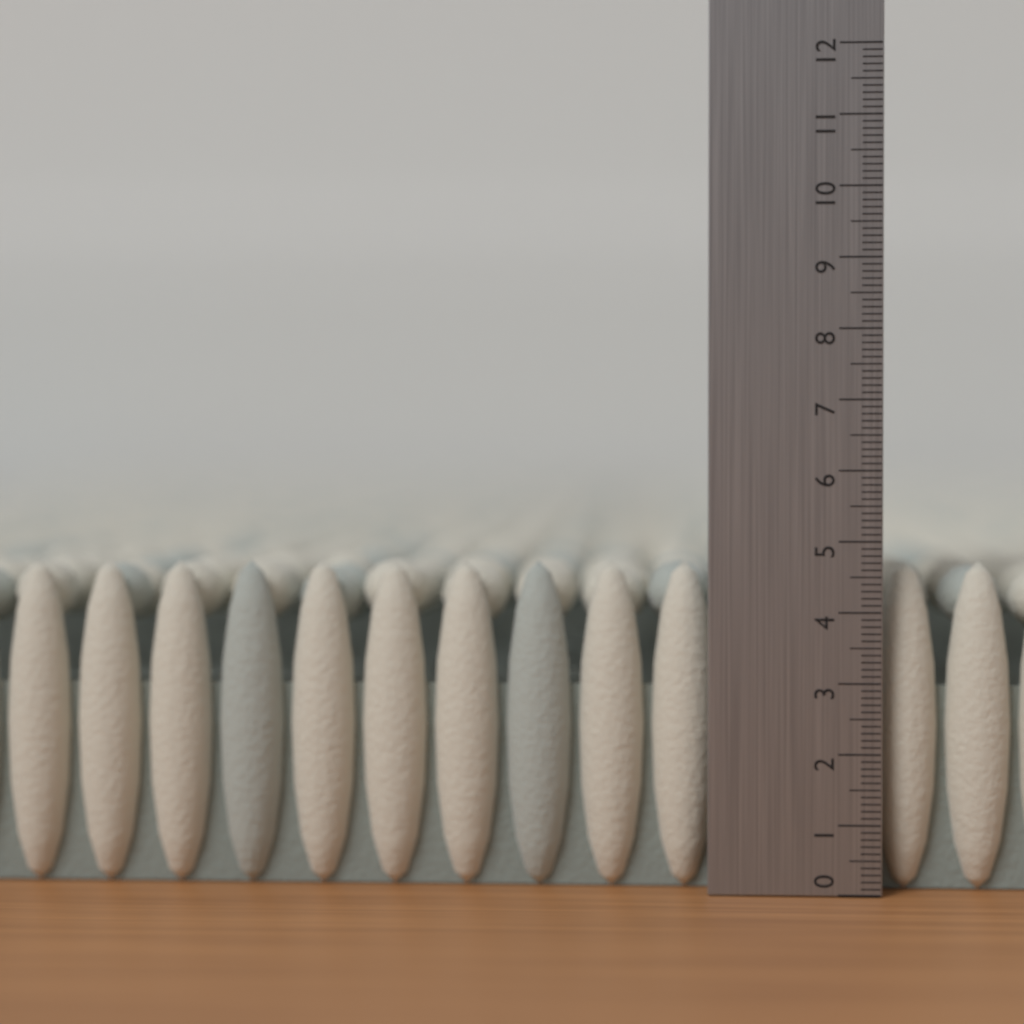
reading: 4.7 (no unit)
